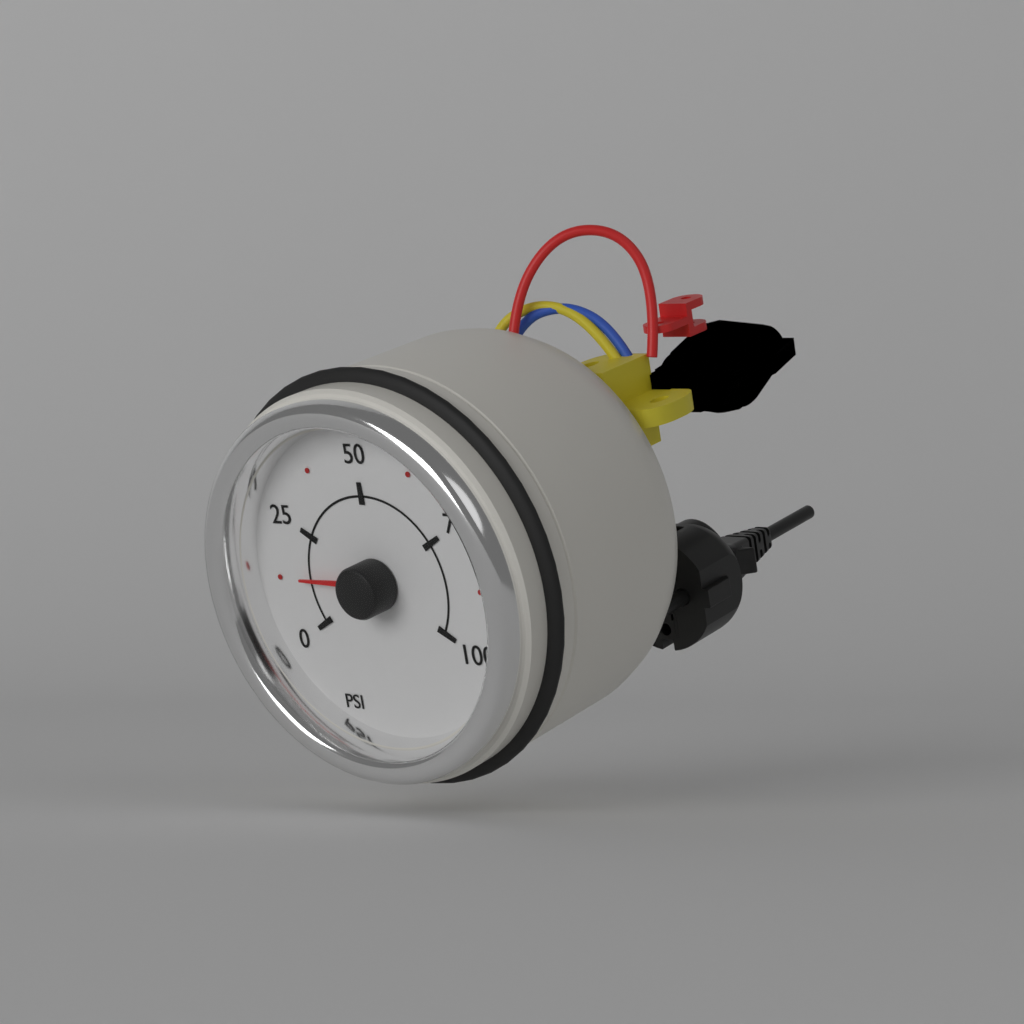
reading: 12.5 psi
